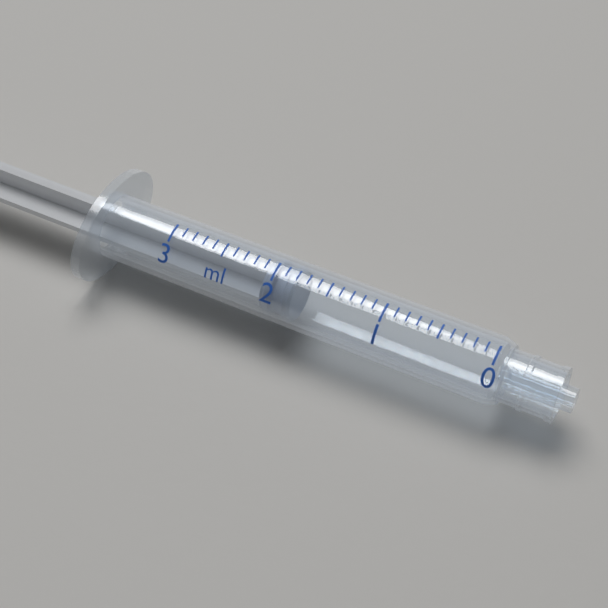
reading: 1.8 ml
